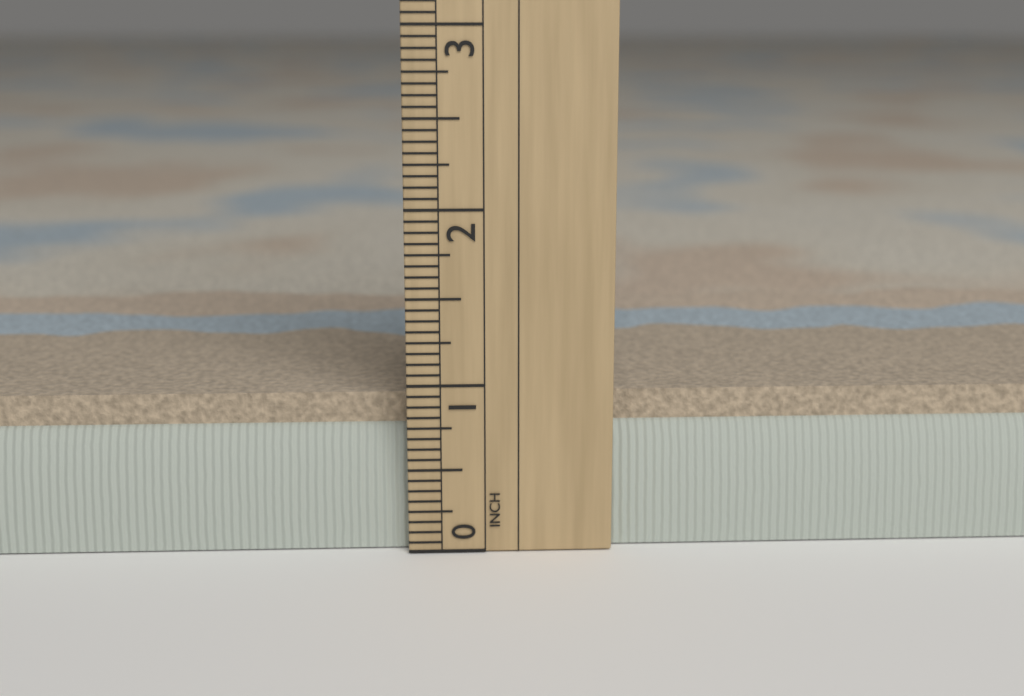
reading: 0.9375 in
